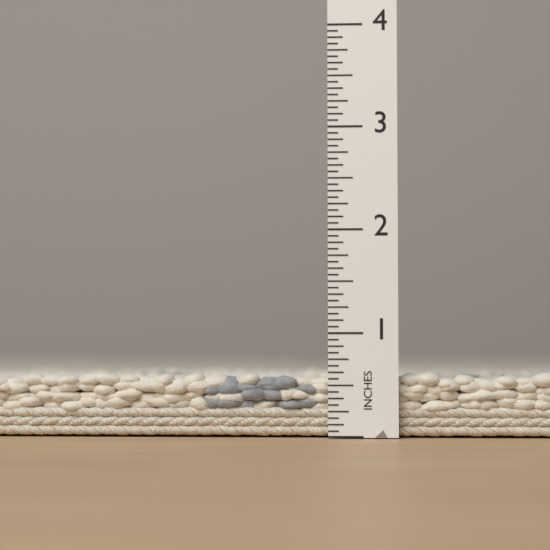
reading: 0.6250 in
